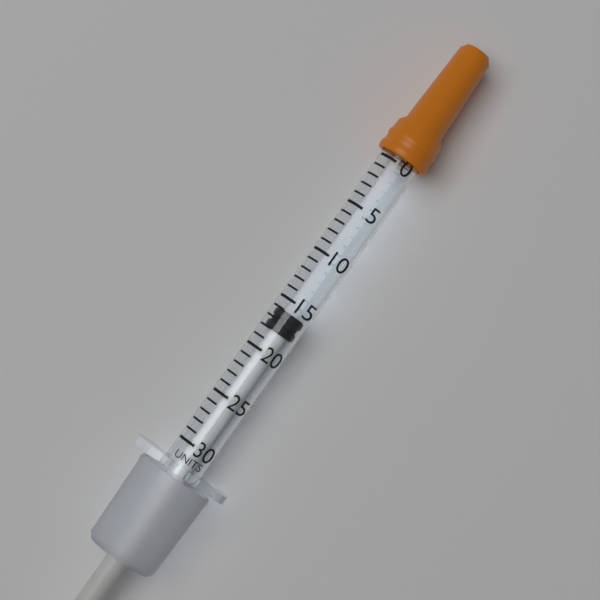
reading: 16 units
